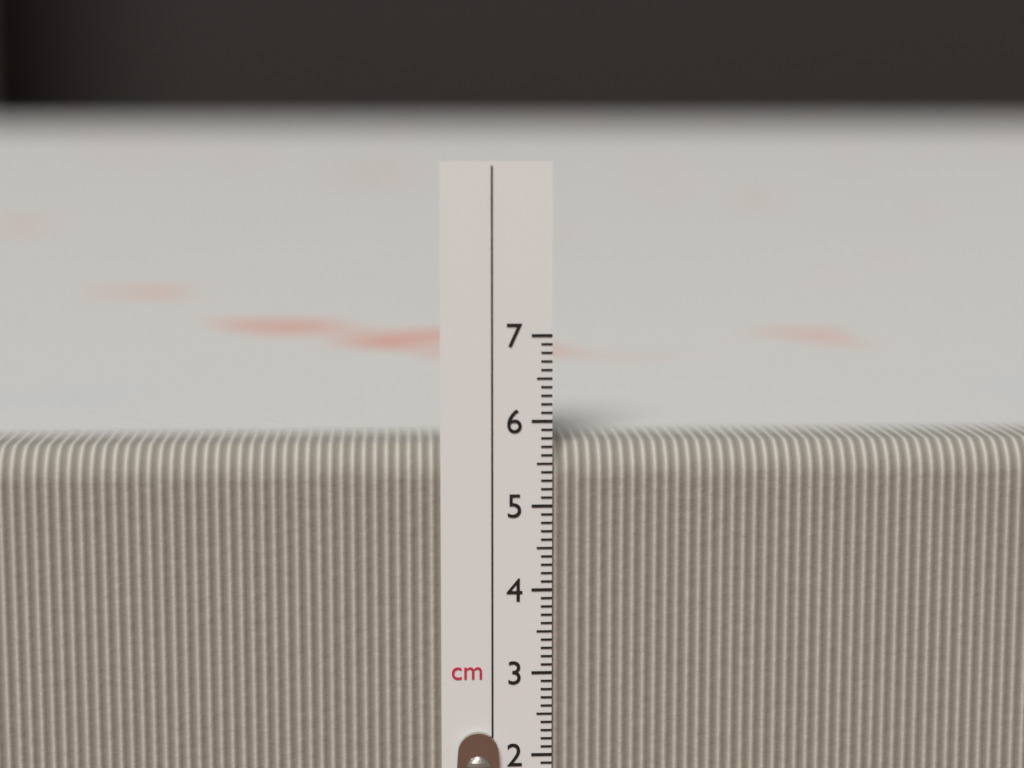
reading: 5.7 cm
